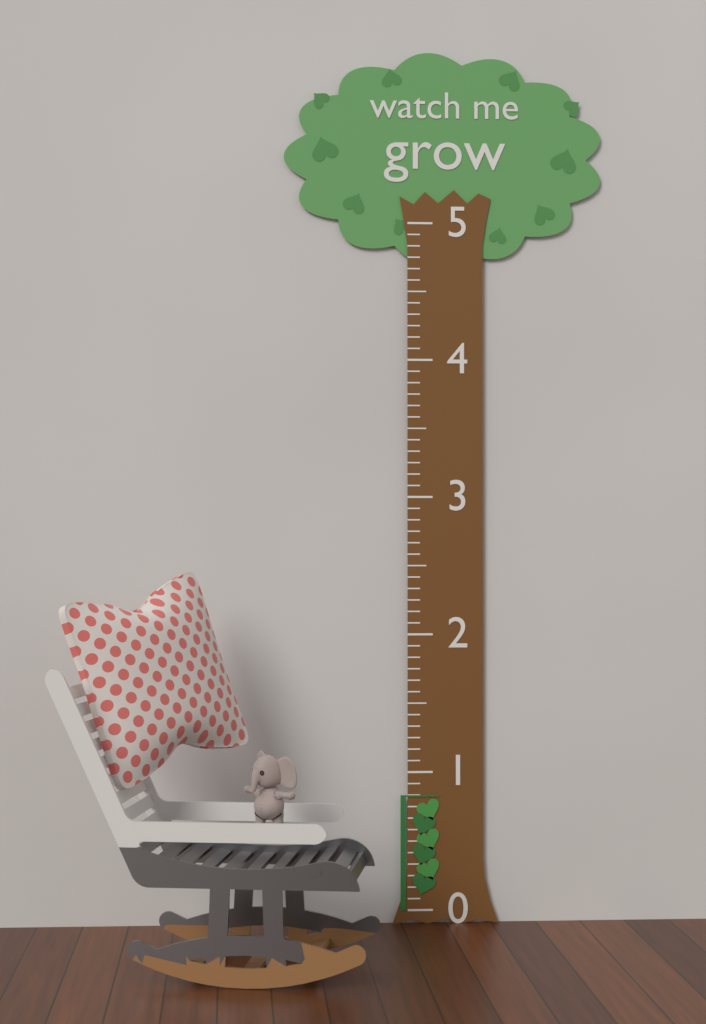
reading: 0.833333 (no unit)
